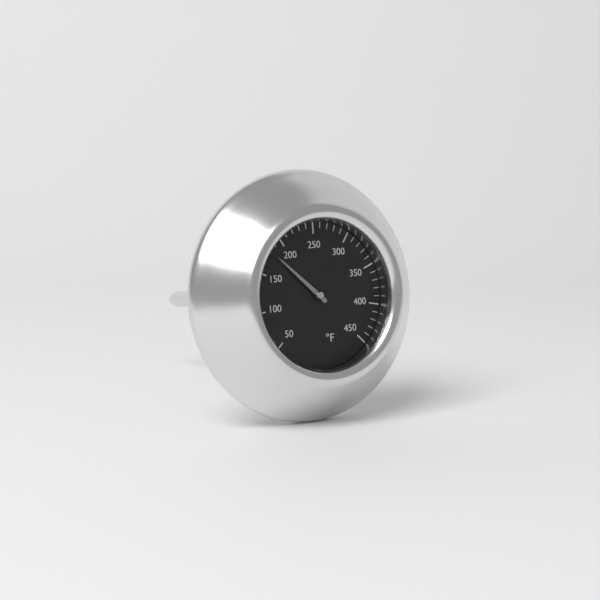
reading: 180 °F
